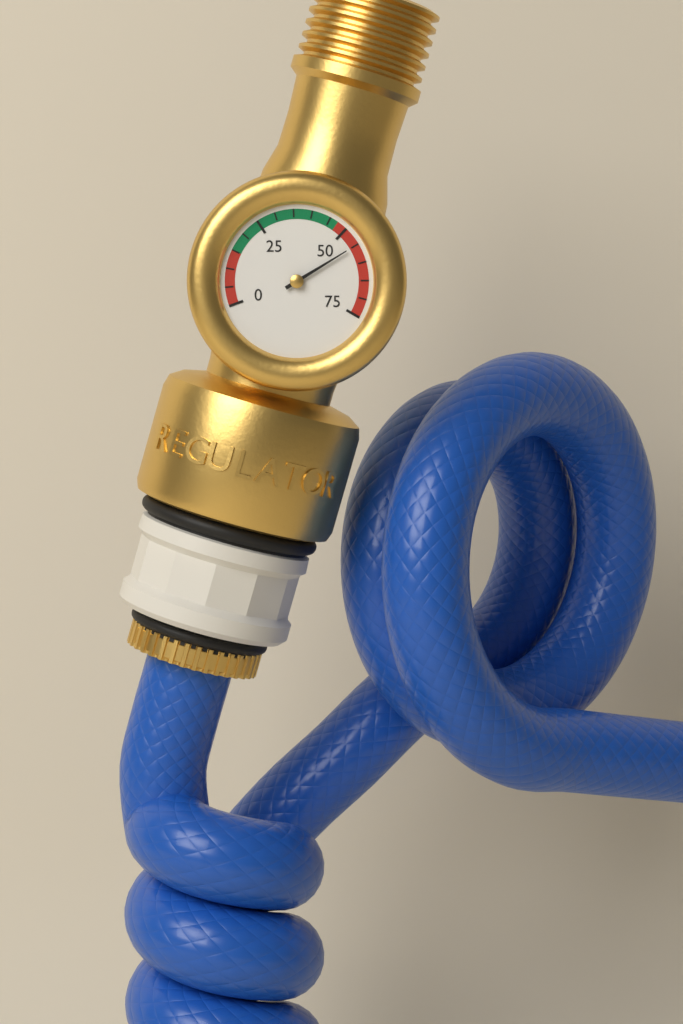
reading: 55 (no unit)
